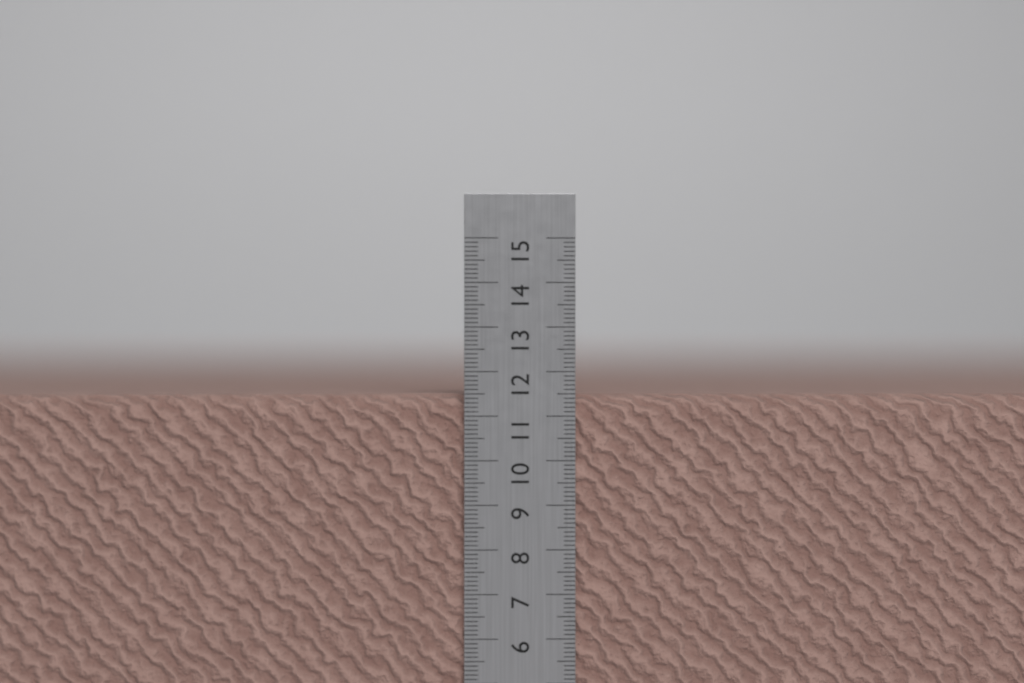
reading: 11.5 cm
